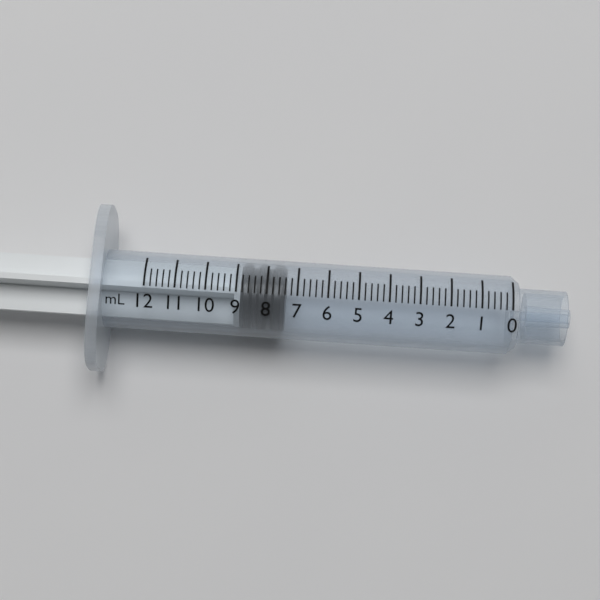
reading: 7.4 mL
